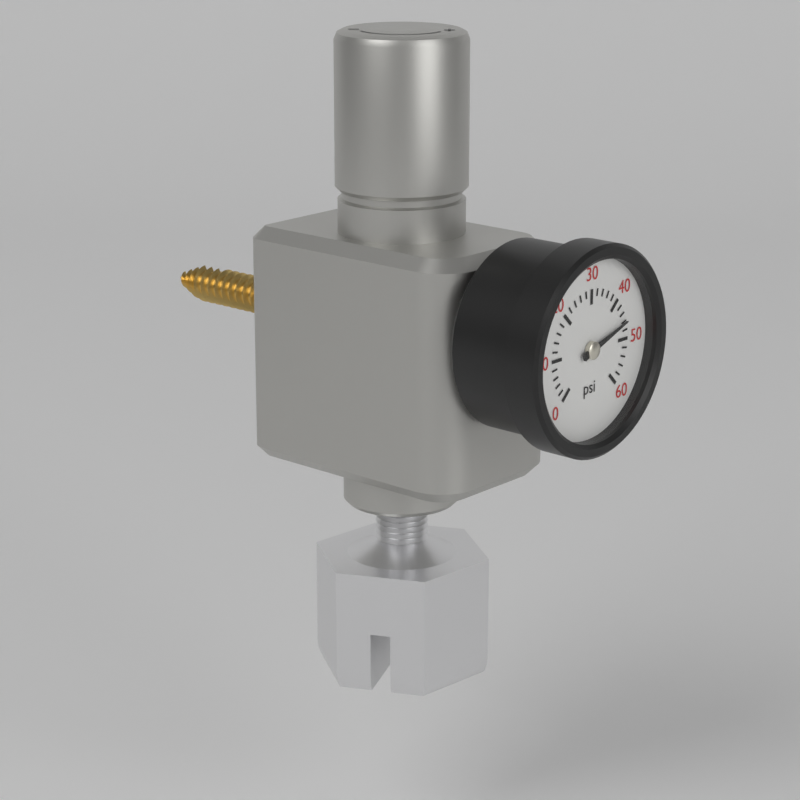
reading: 46 psi
